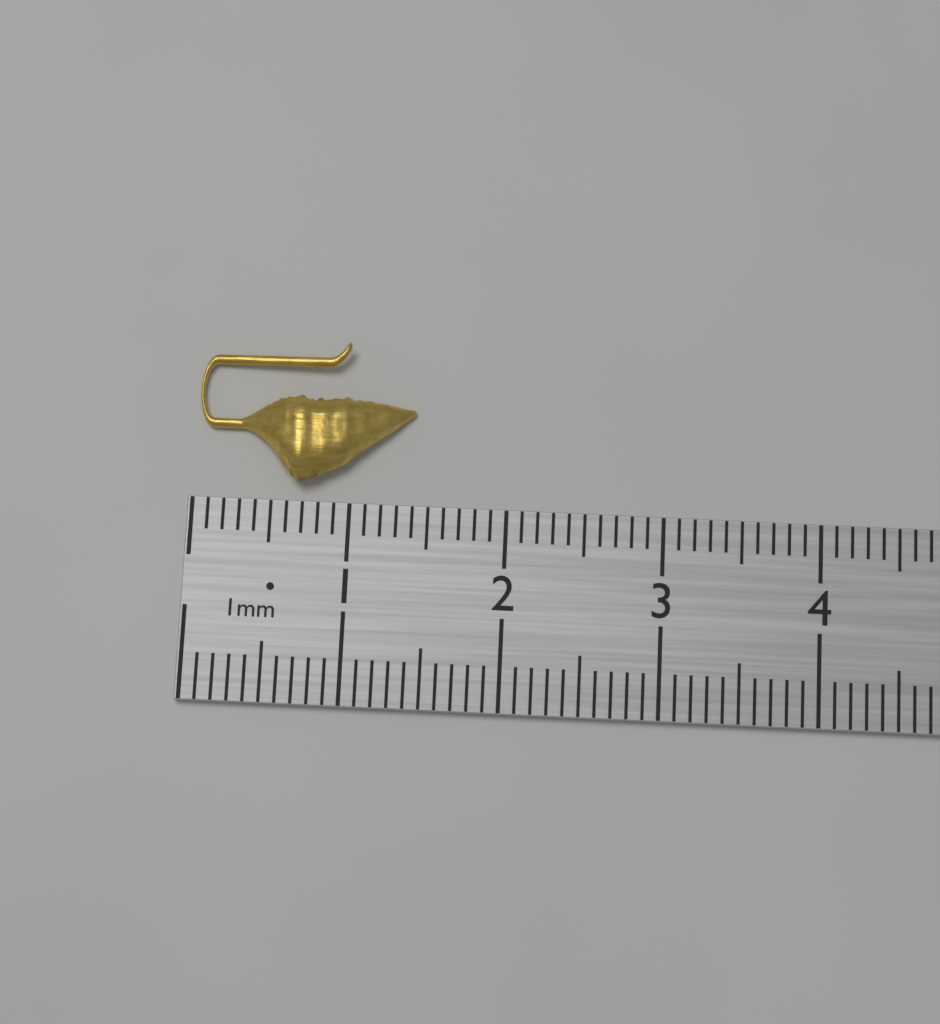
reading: 1.4 cm
